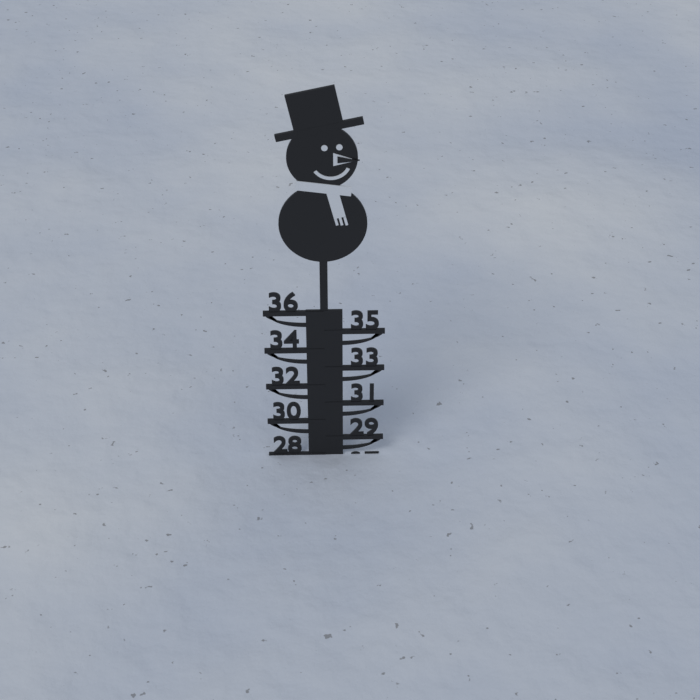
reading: 28 (no unit)
